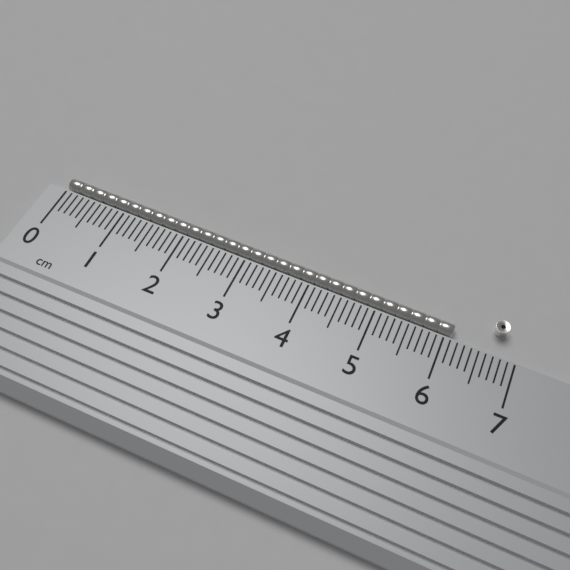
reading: 6.1 cm
